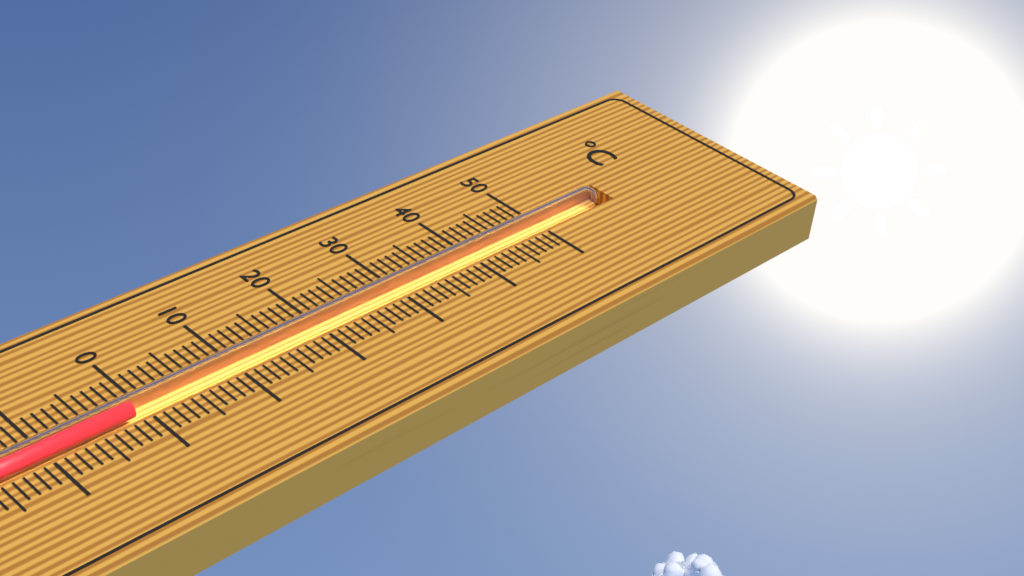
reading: -1 °C
